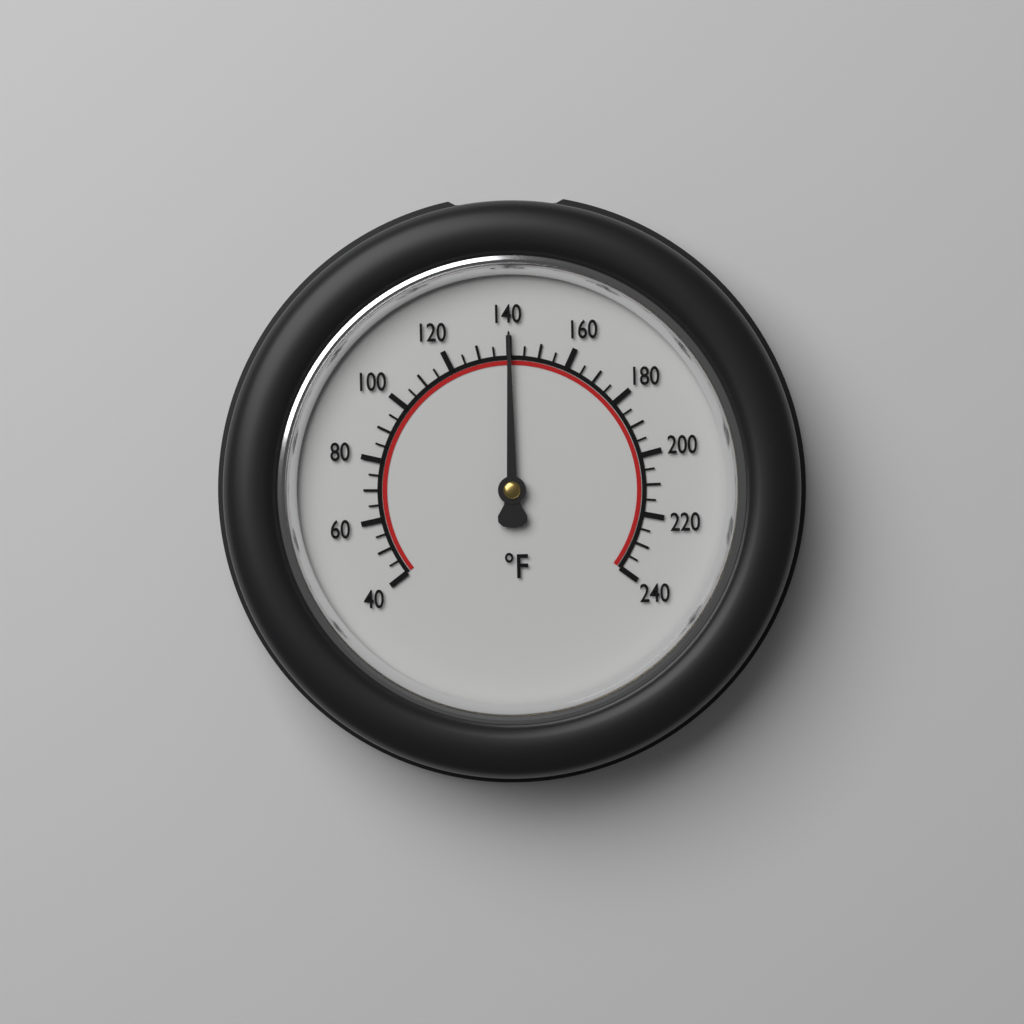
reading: 140 °F
